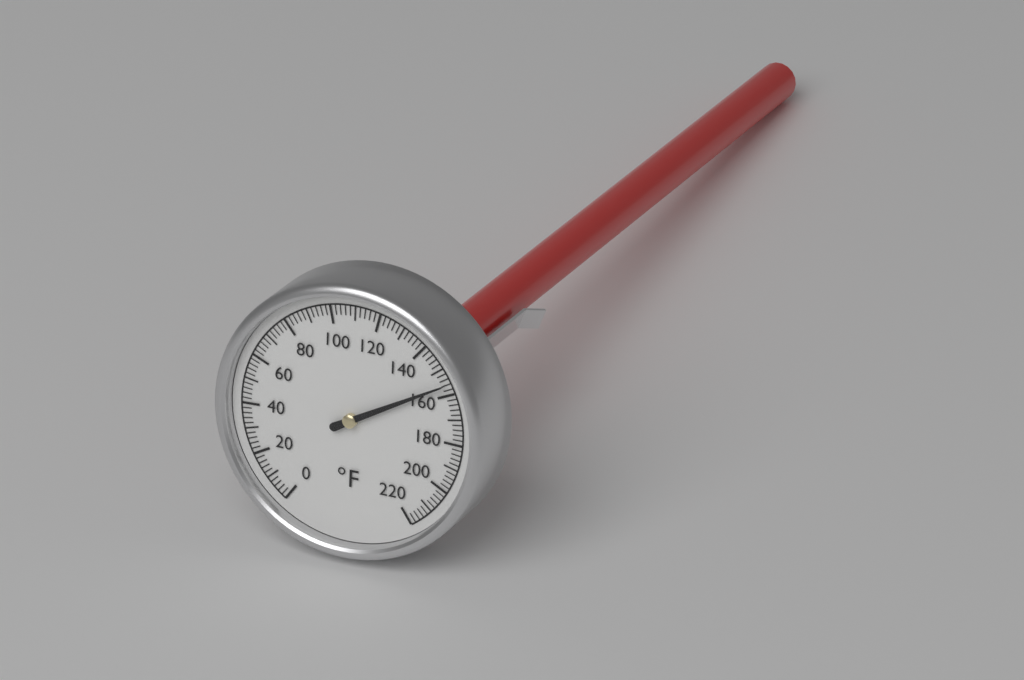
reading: 156 °F
